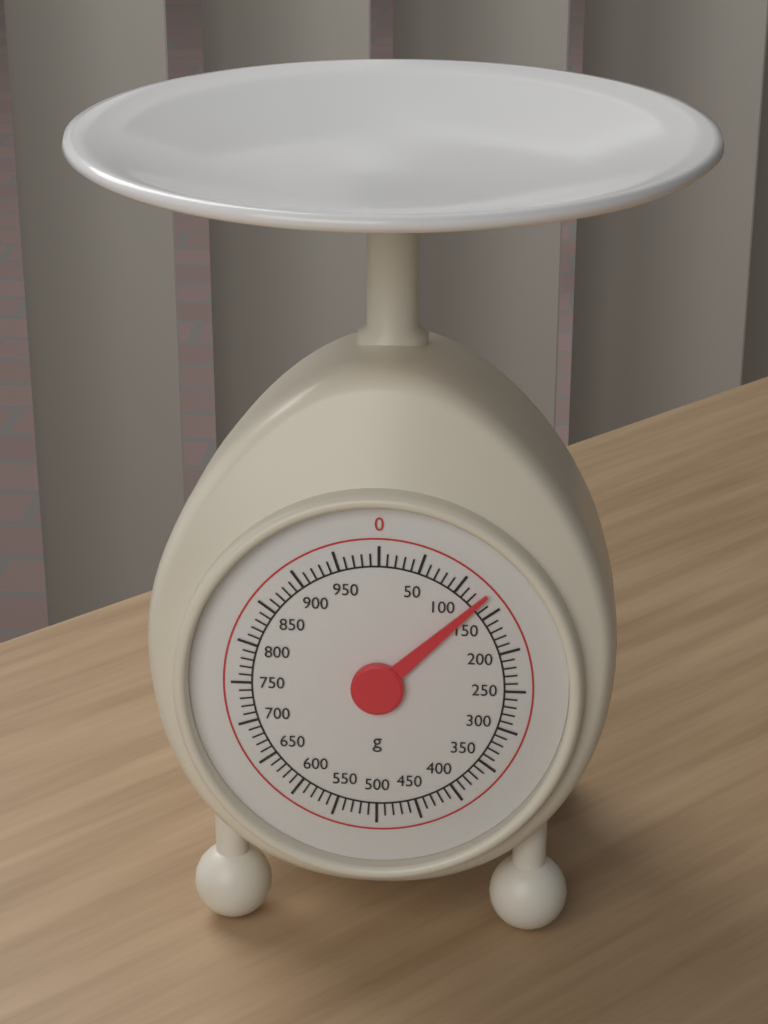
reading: 130 g
